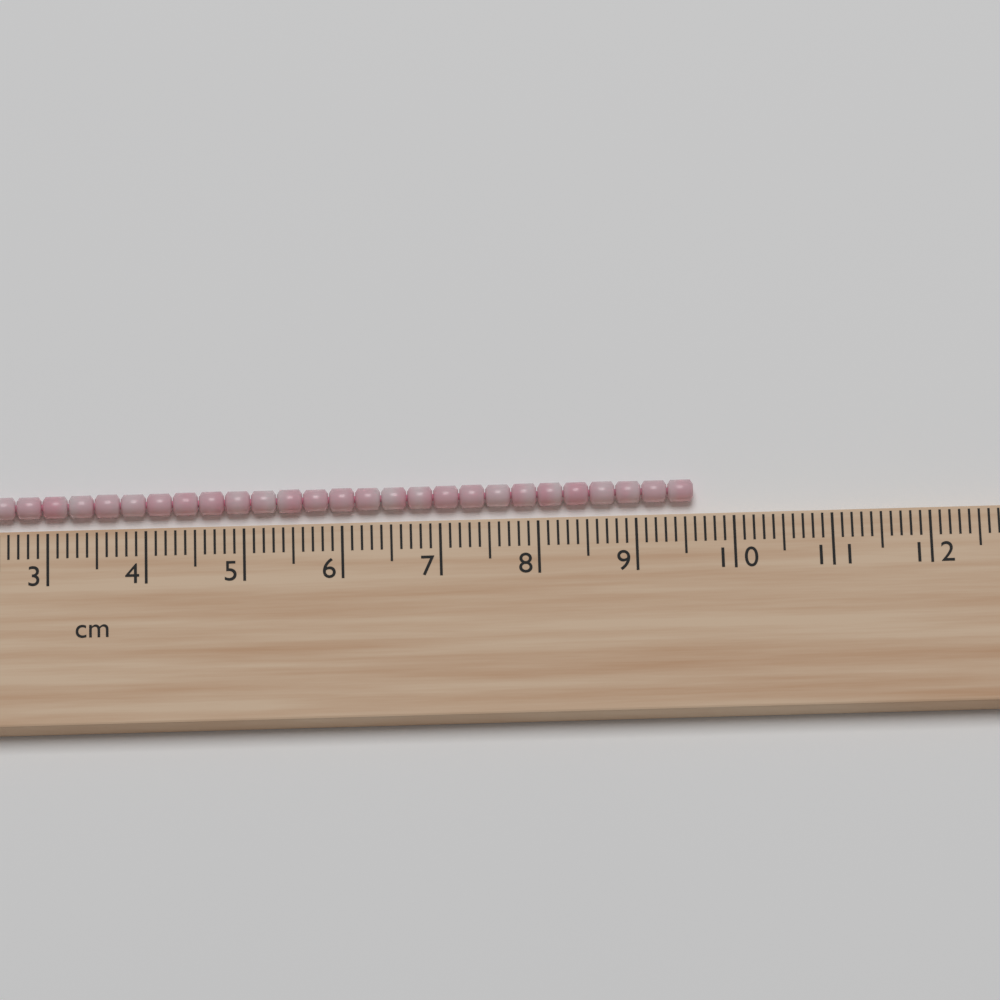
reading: 9.6 cm
